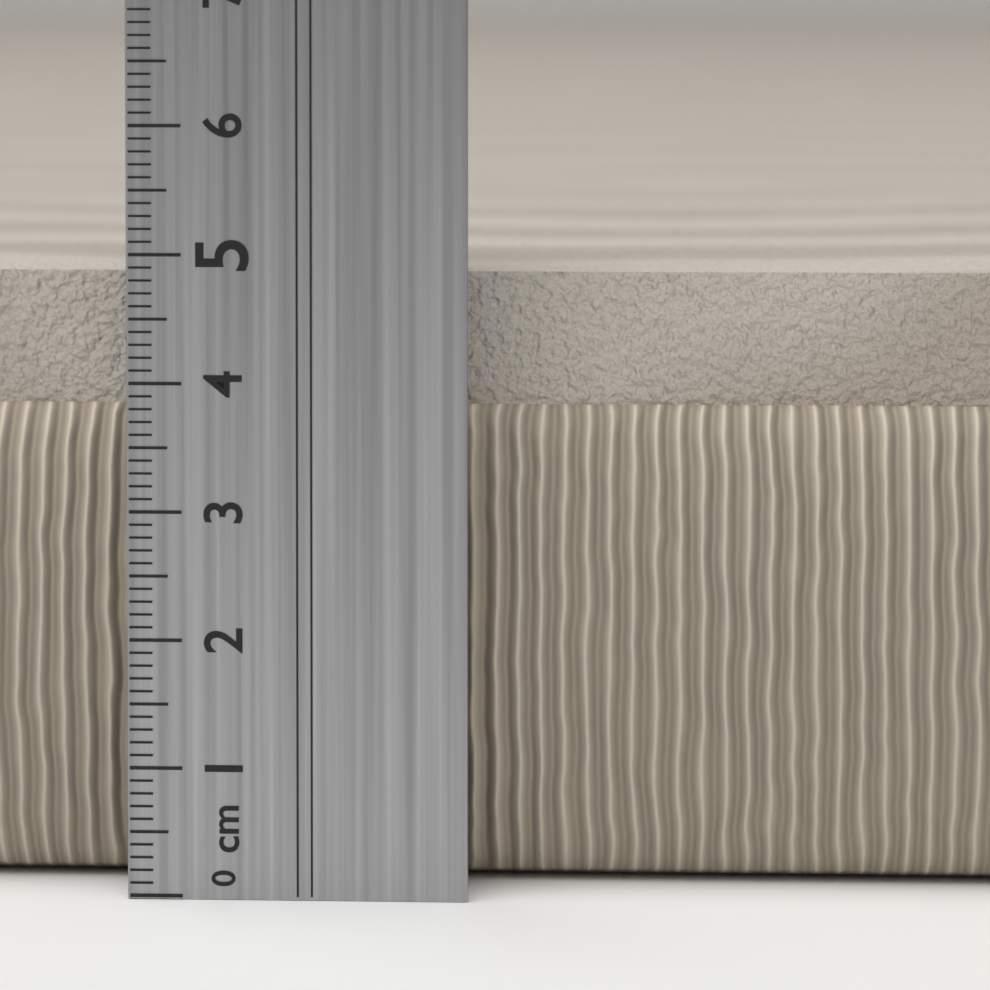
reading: 4.8 cm
